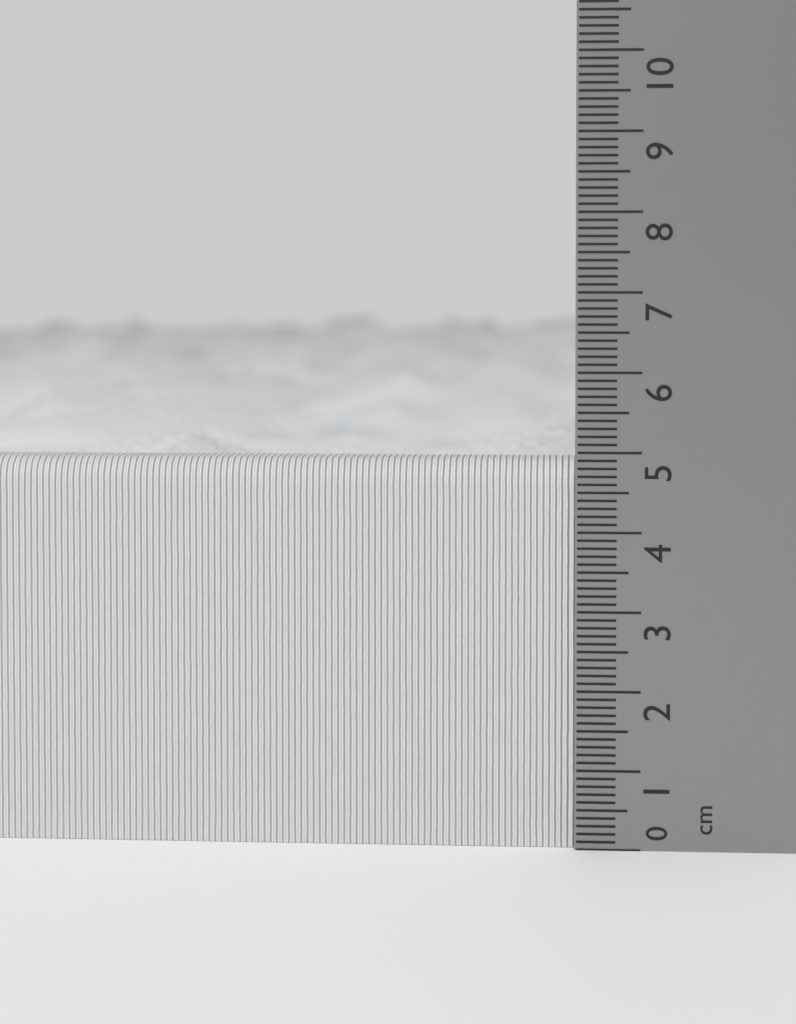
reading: 4.9 cm
